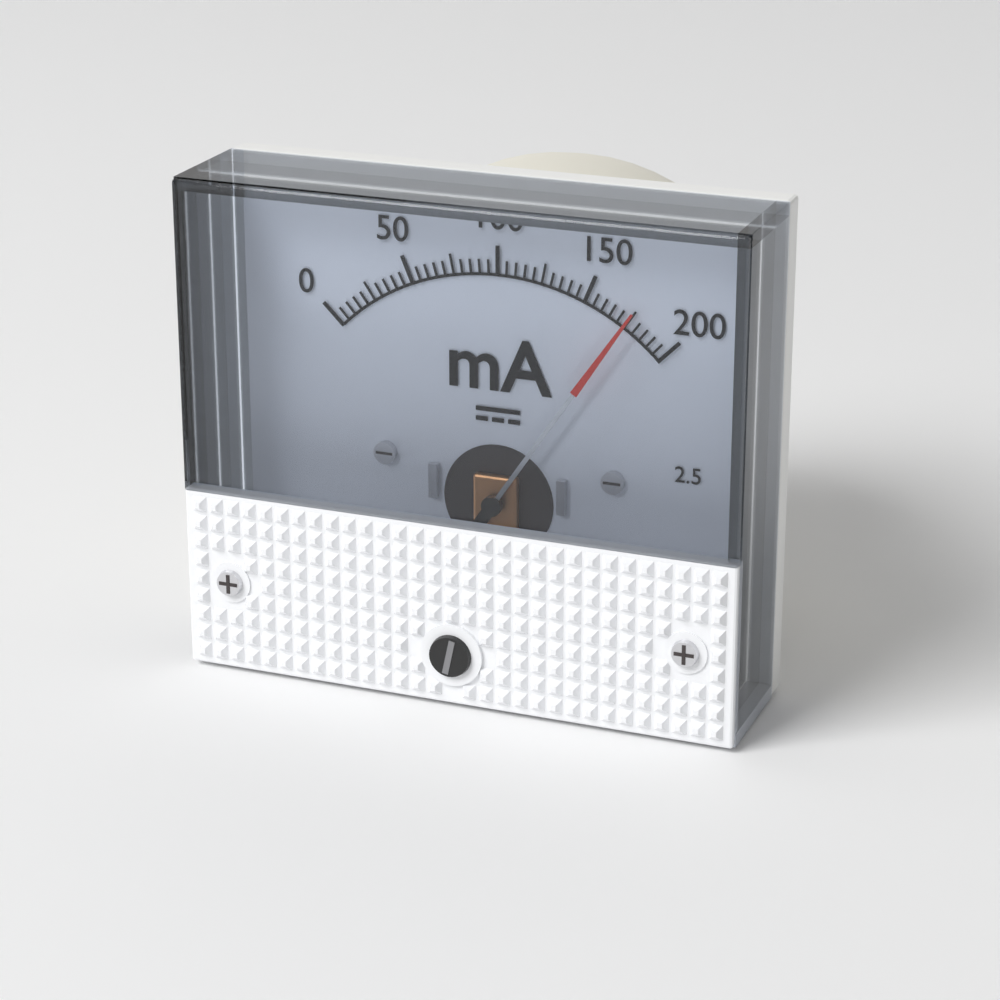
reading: 175 mA
